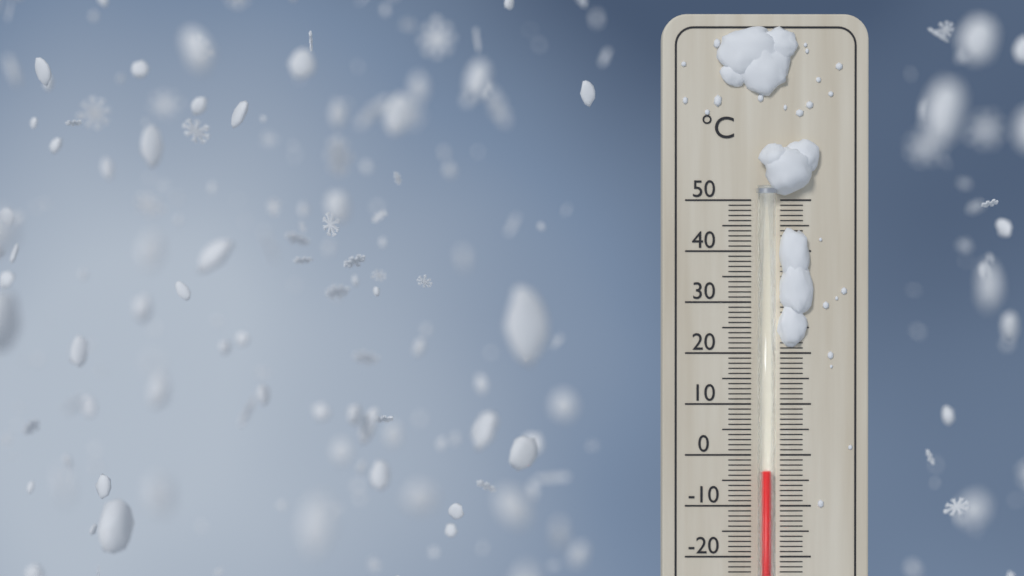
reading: -3 °C
